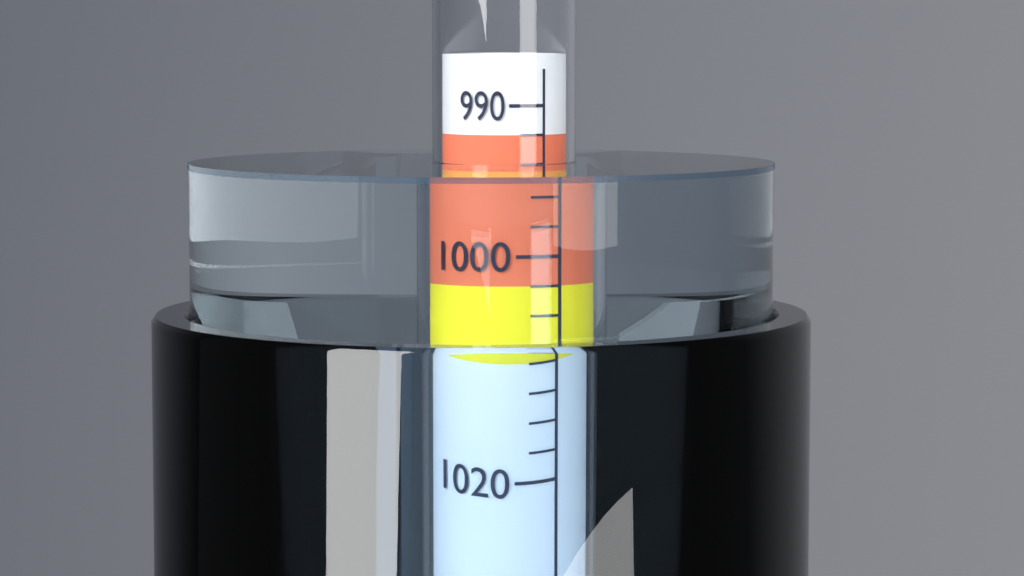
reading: 994 (no unit)
